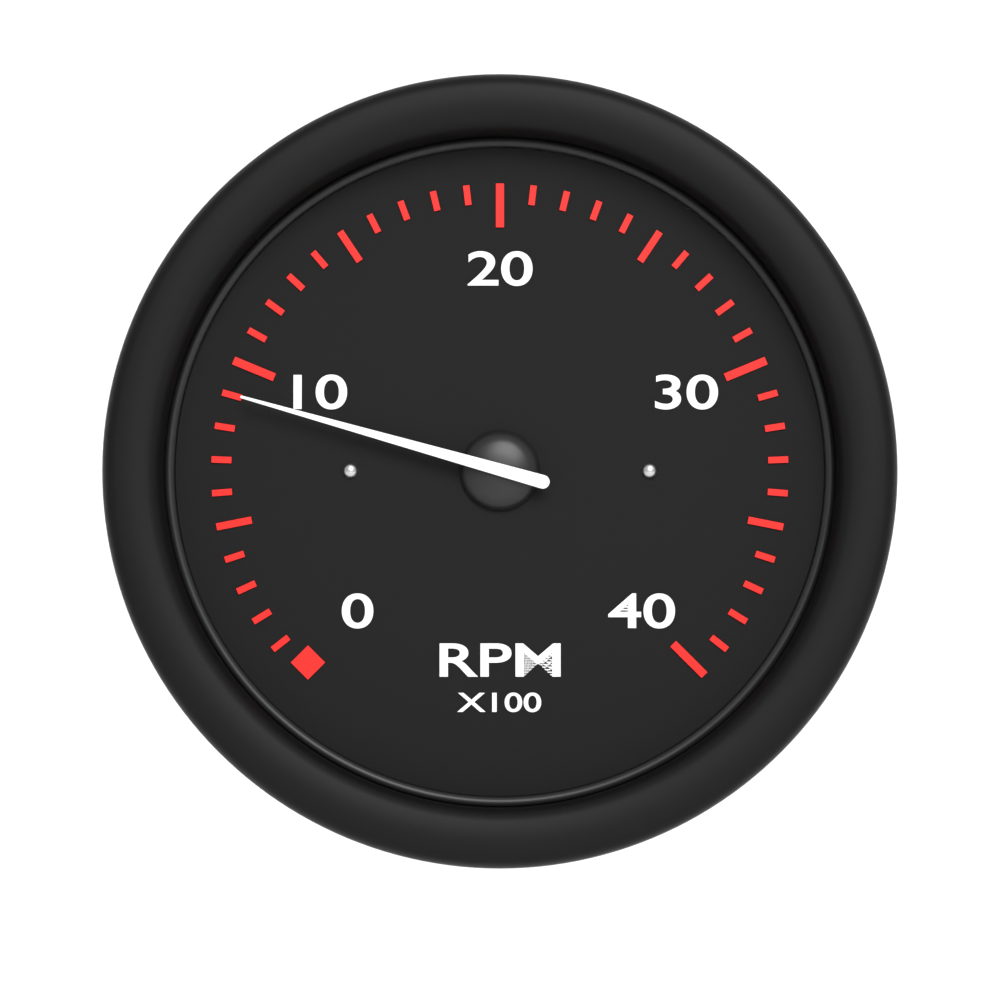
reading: 9 RPM x100
